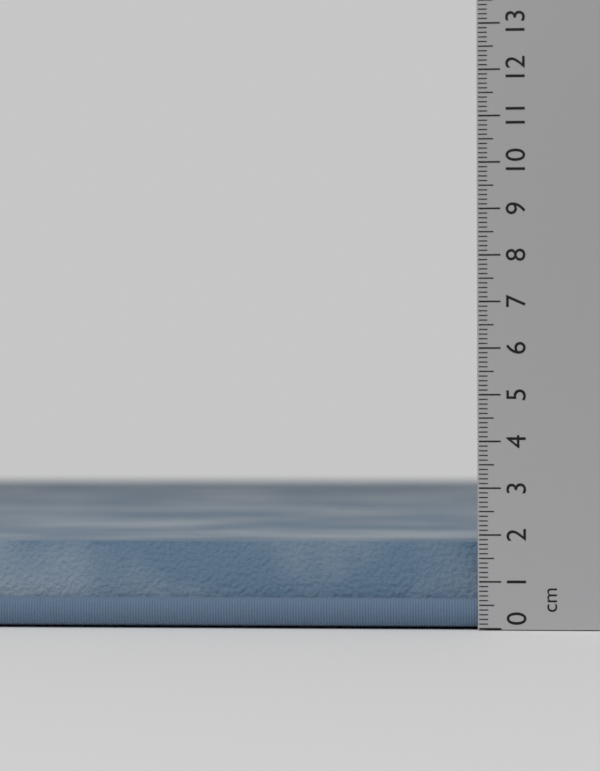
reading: 1.9 cm
